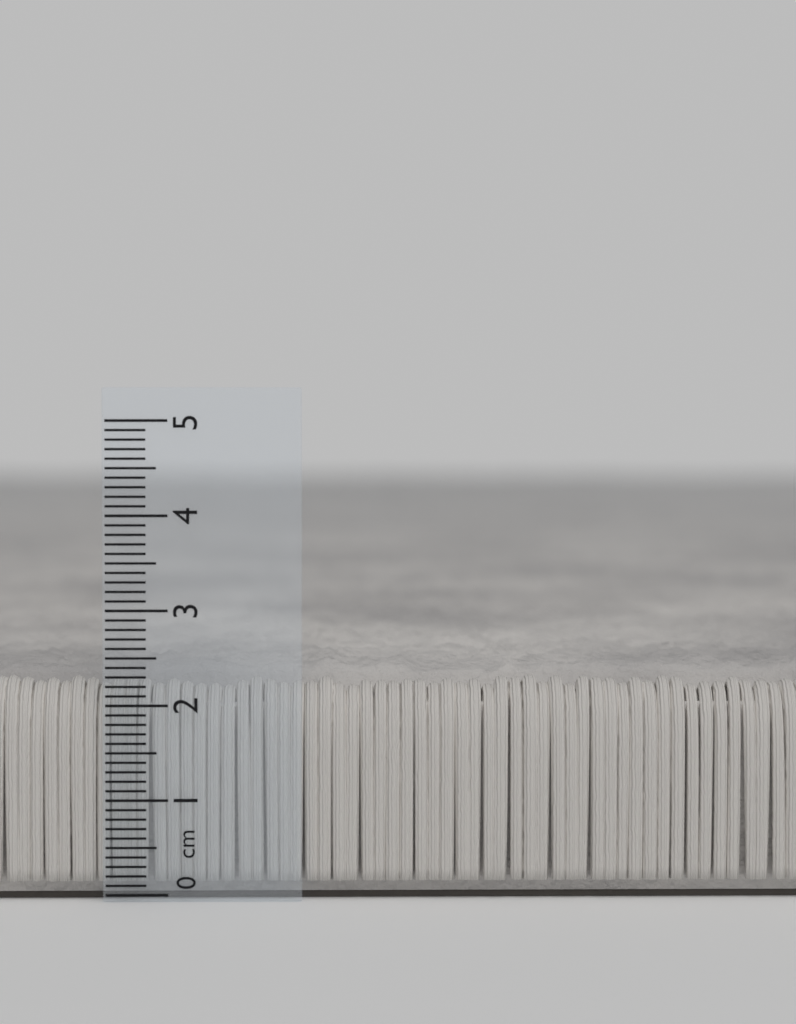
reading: 2.5 cm
